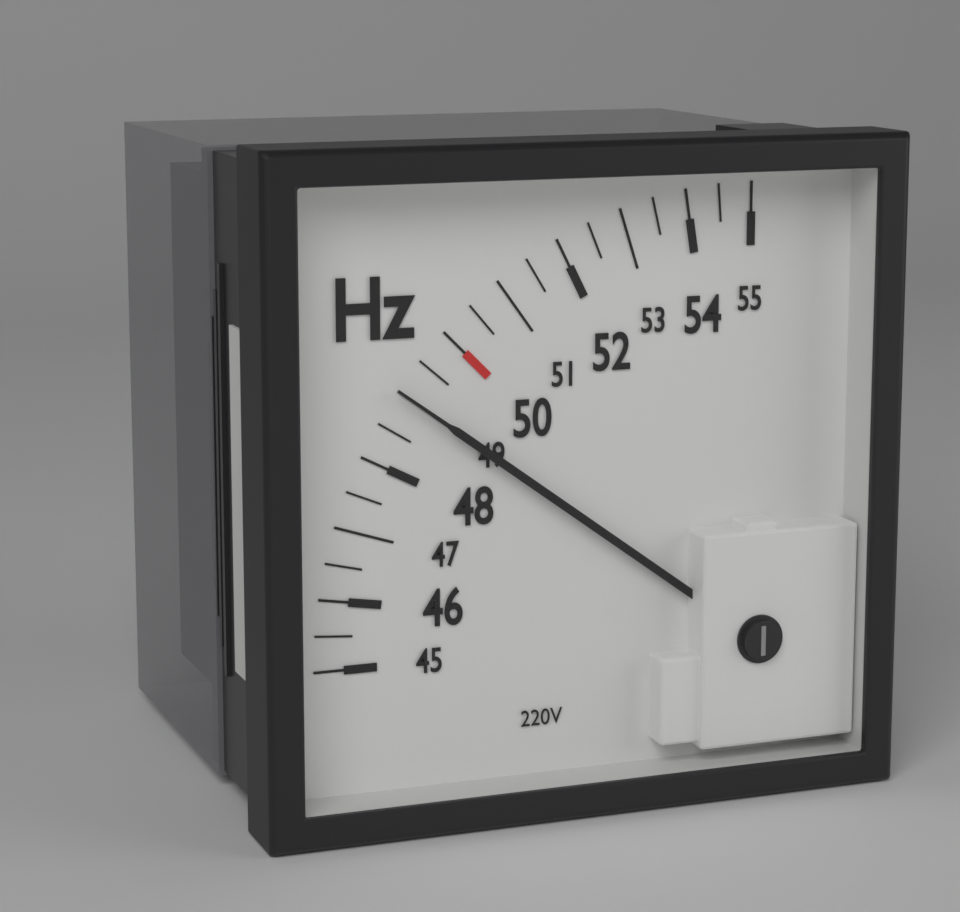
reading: 49.0 Hz
